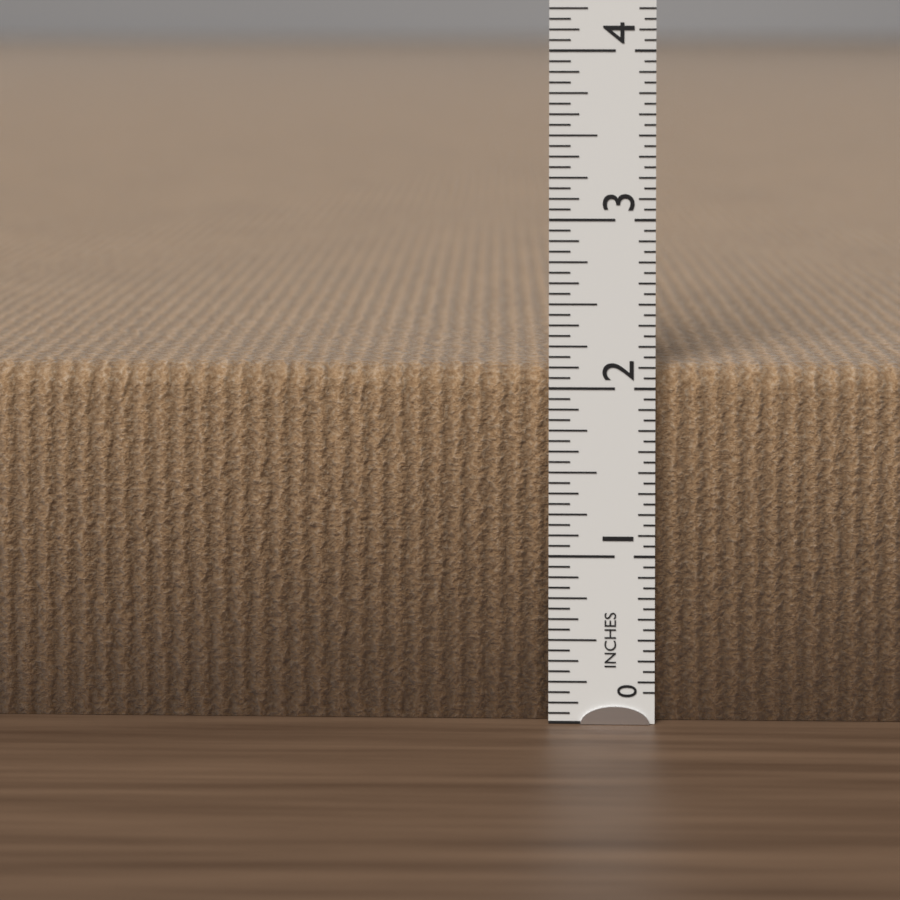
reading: 2.1250 in
